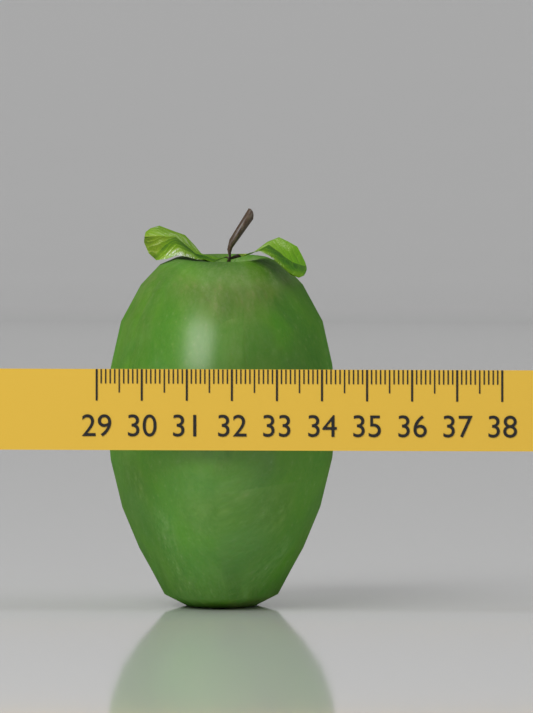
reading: 34.1 (no unit)
